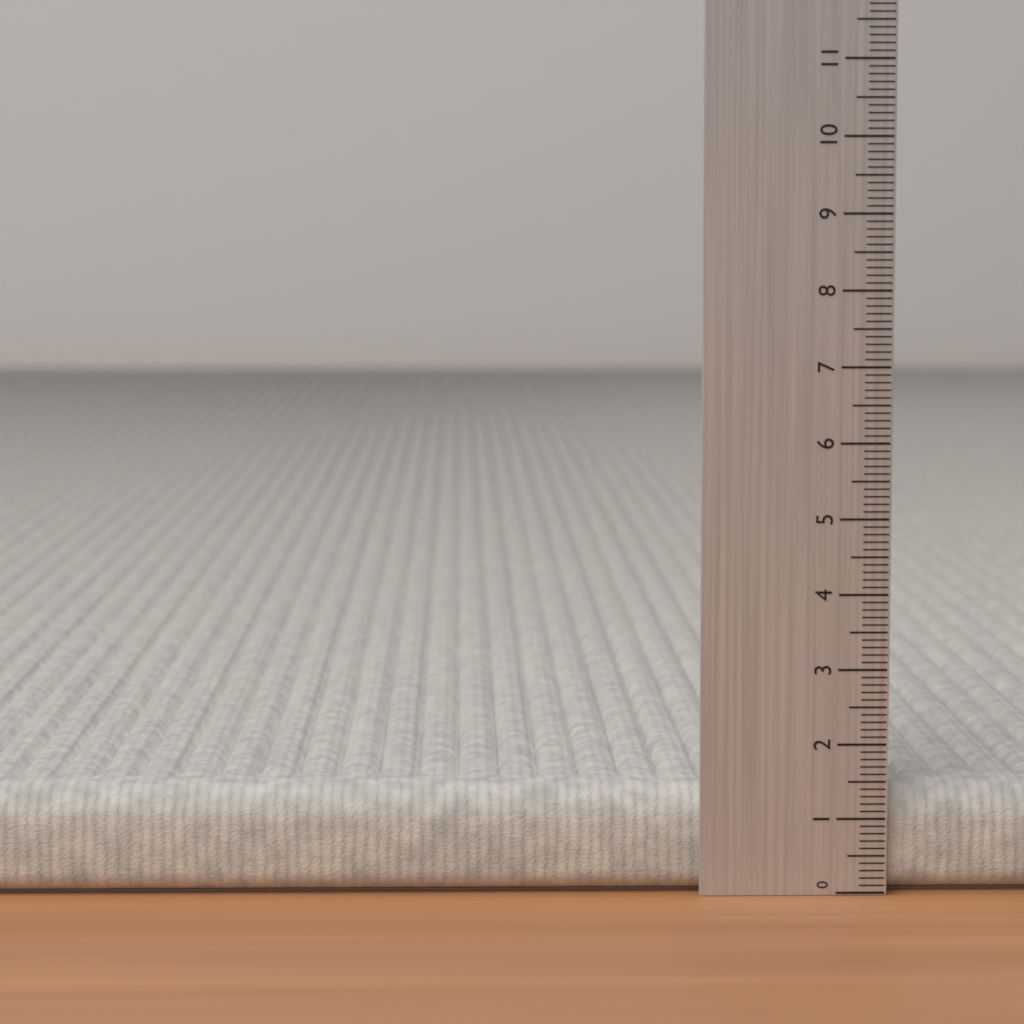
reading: 1.4 (no unit)
